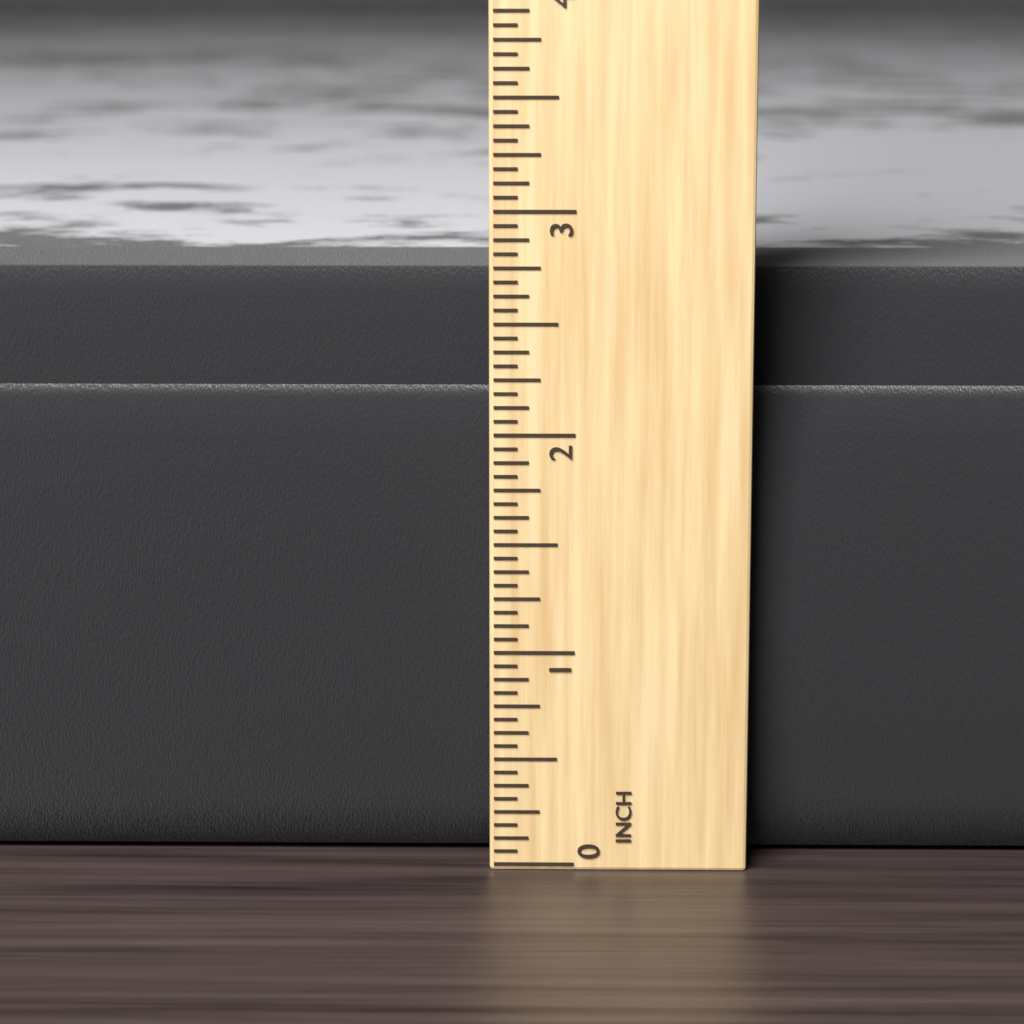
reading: 2.6875 in
